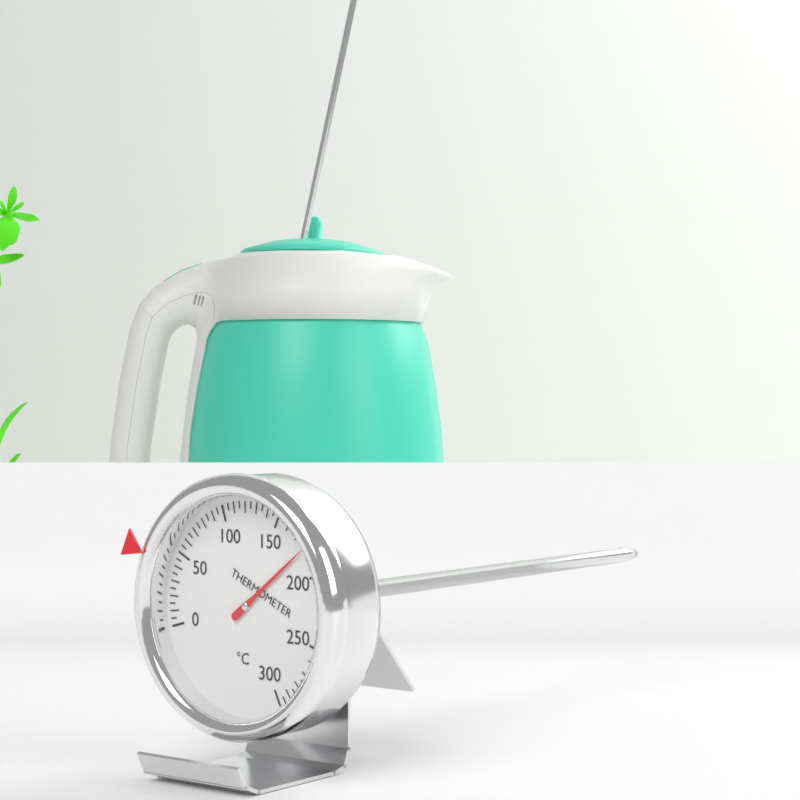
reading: 180 °C
